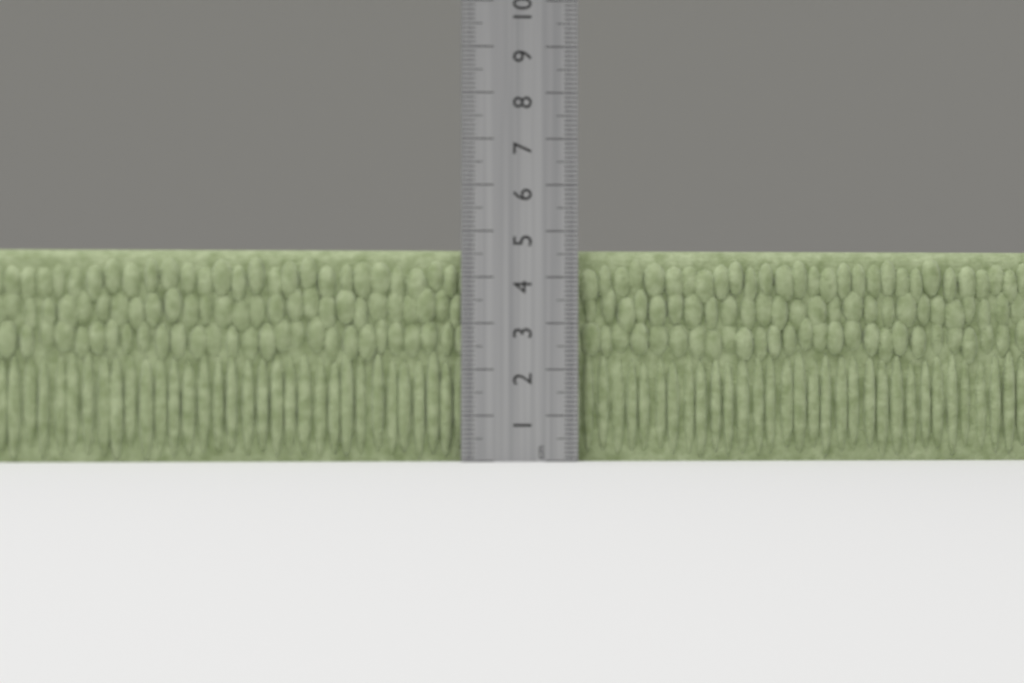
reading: 4.6 cm
